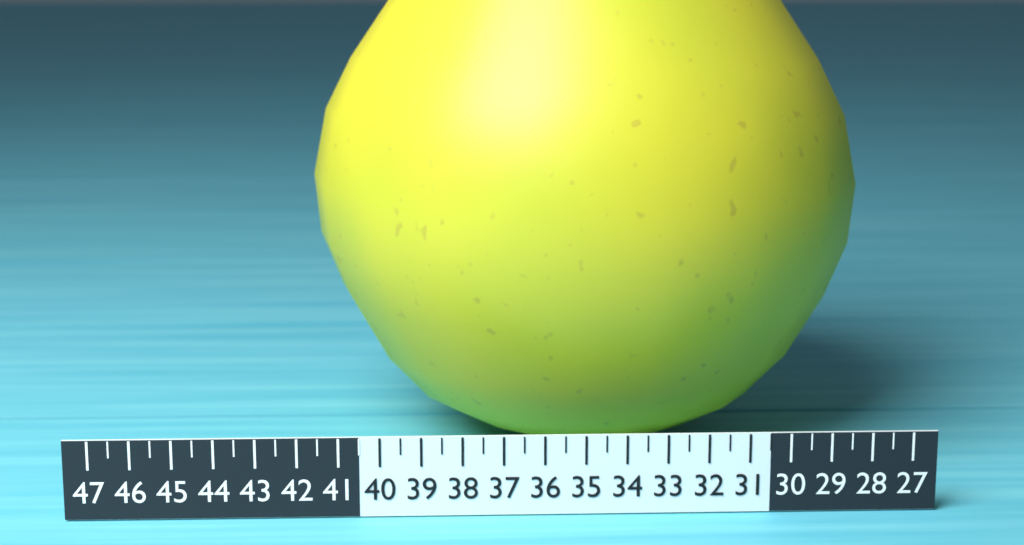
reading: 42.0 (no unit)
